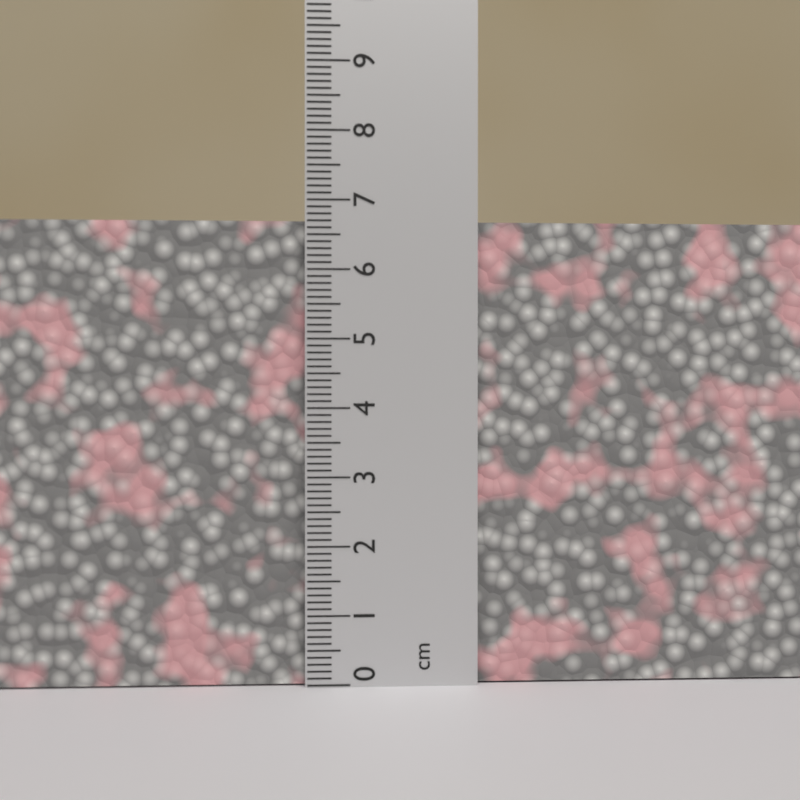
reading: 6.7 cm
